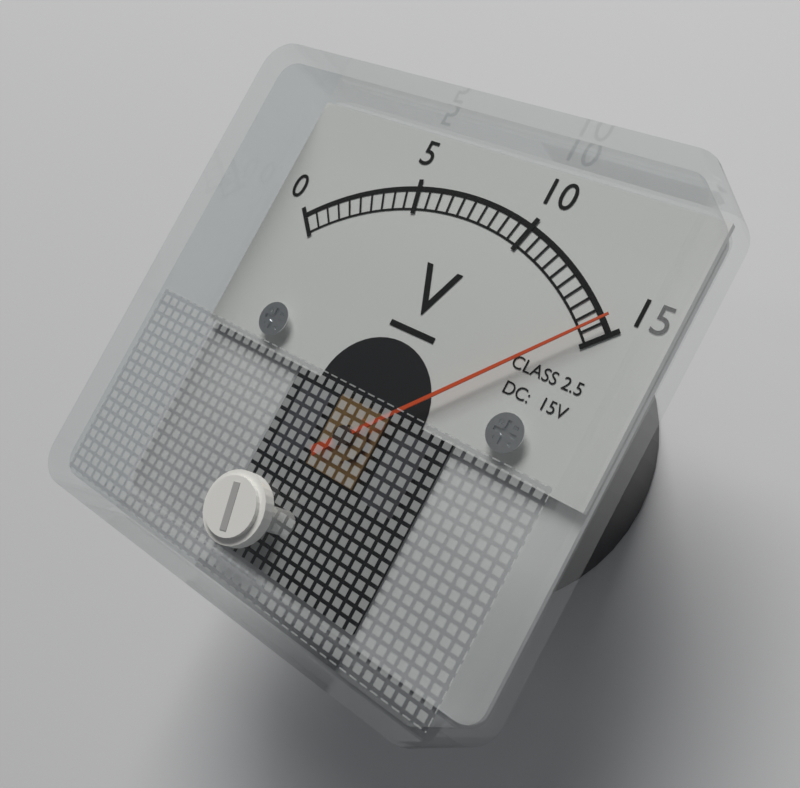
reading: 14.5 V
